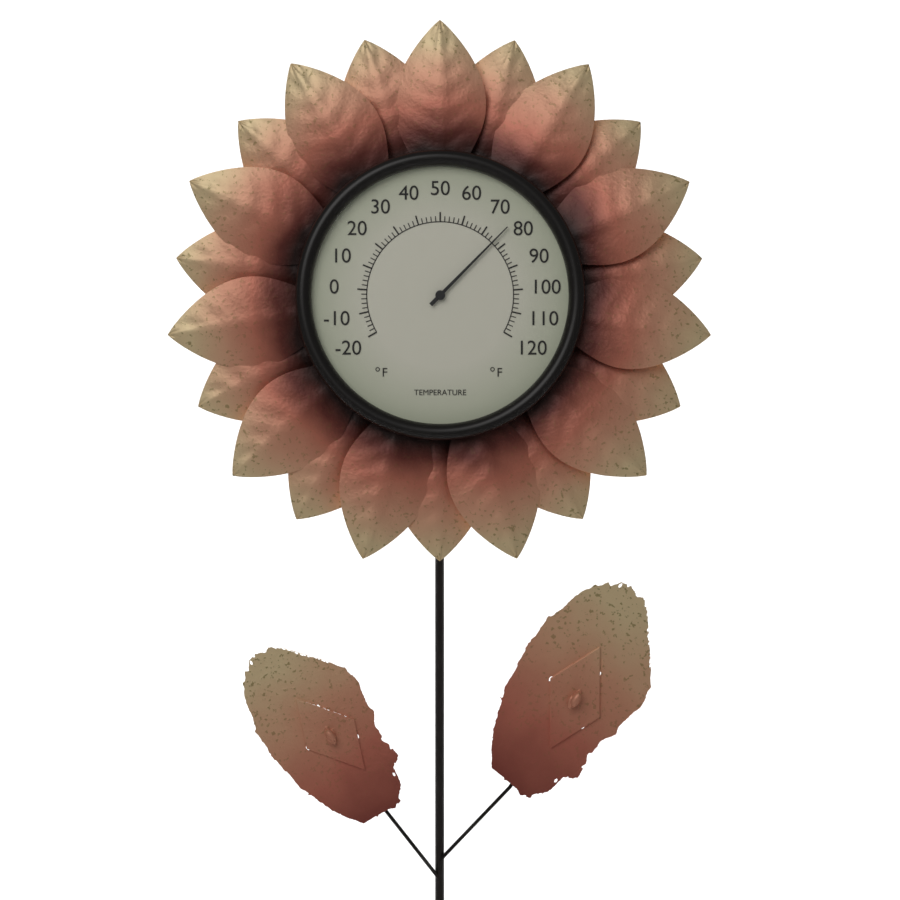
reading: 76 °F
